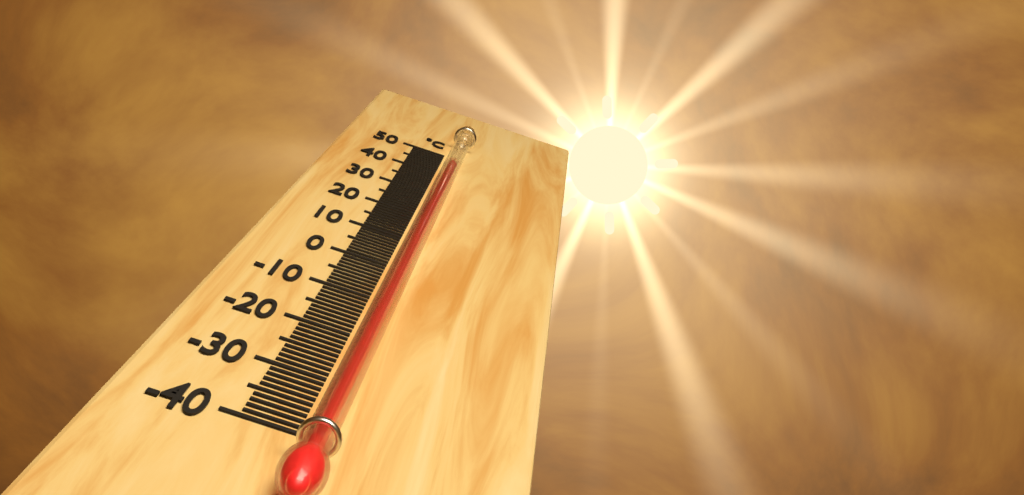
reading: 40 °C
